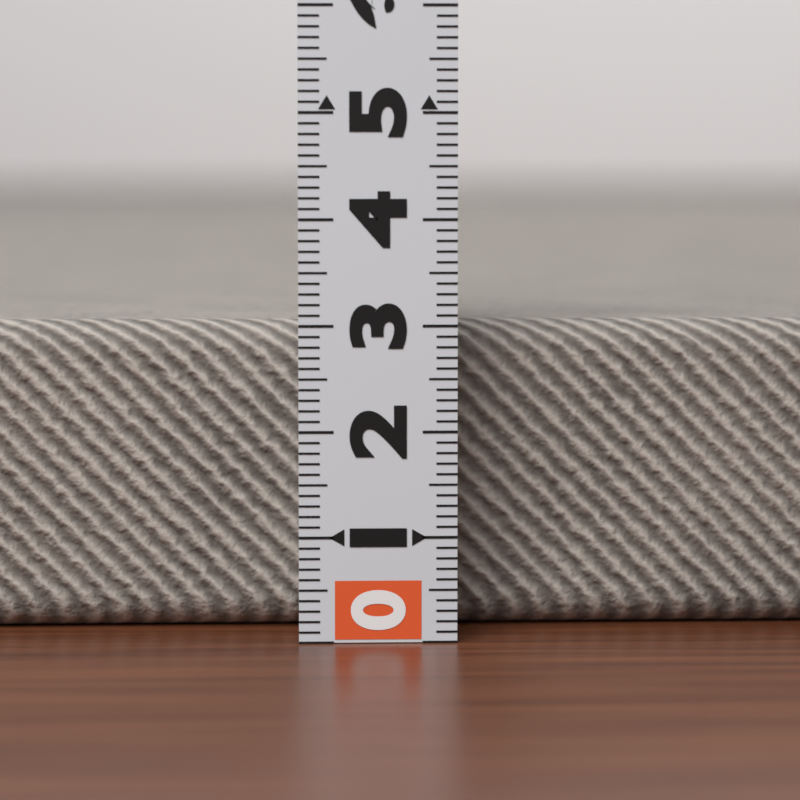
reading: 3.0 (no unit)
